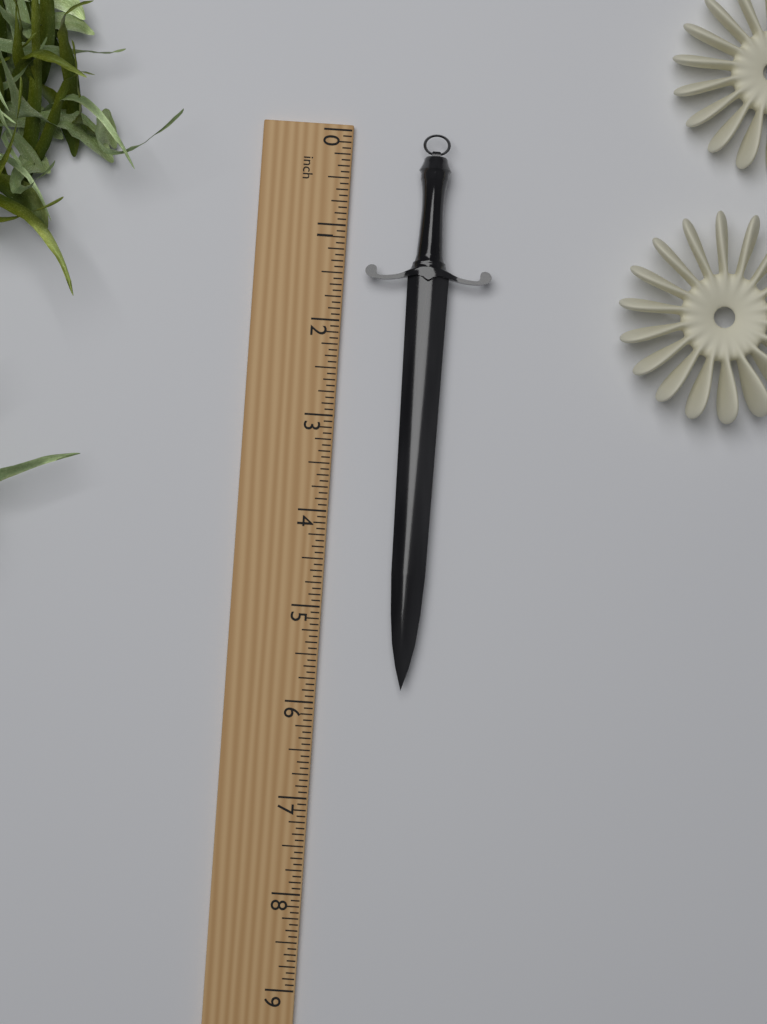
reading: 5.8125 inch
